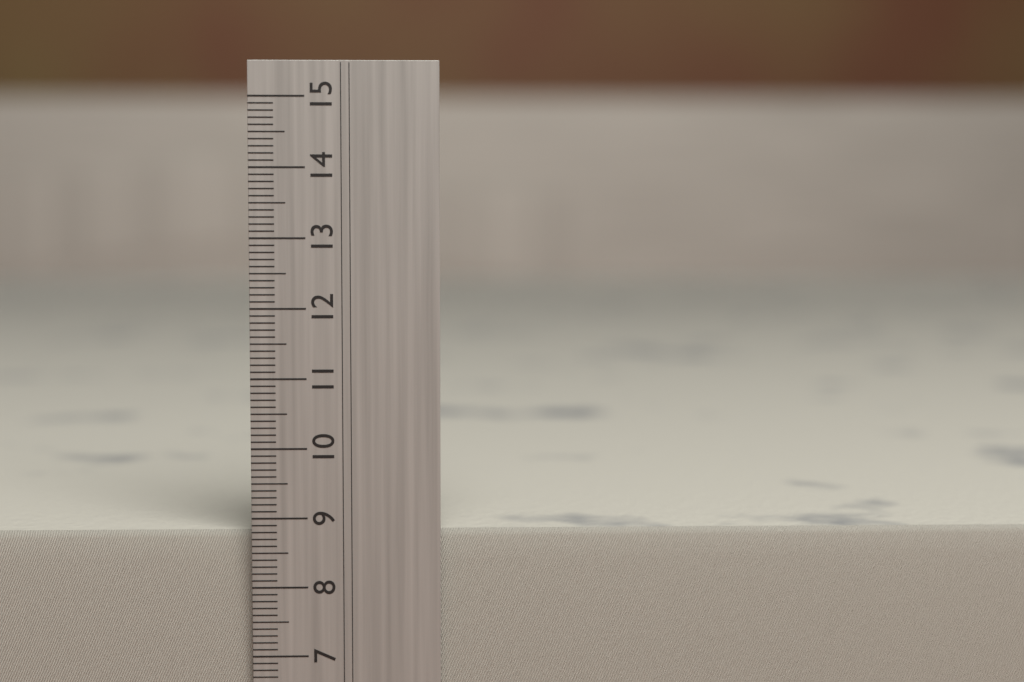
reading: 8.8 cm
